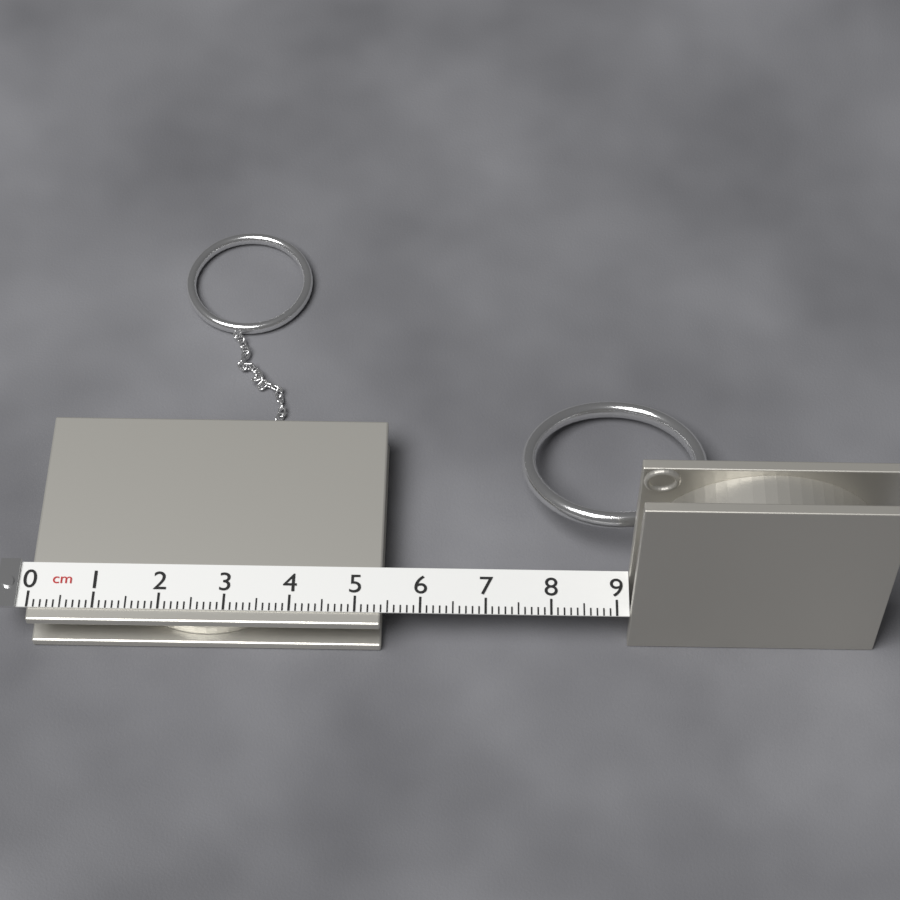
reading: 5.4 cm
